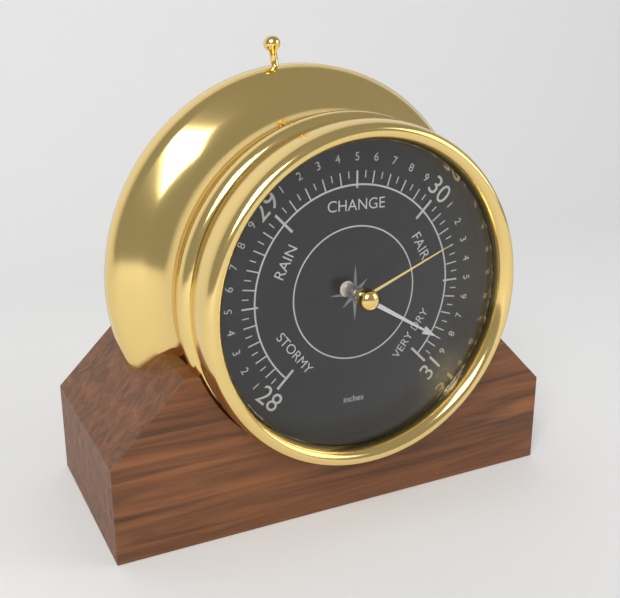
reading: 30.85 inches
